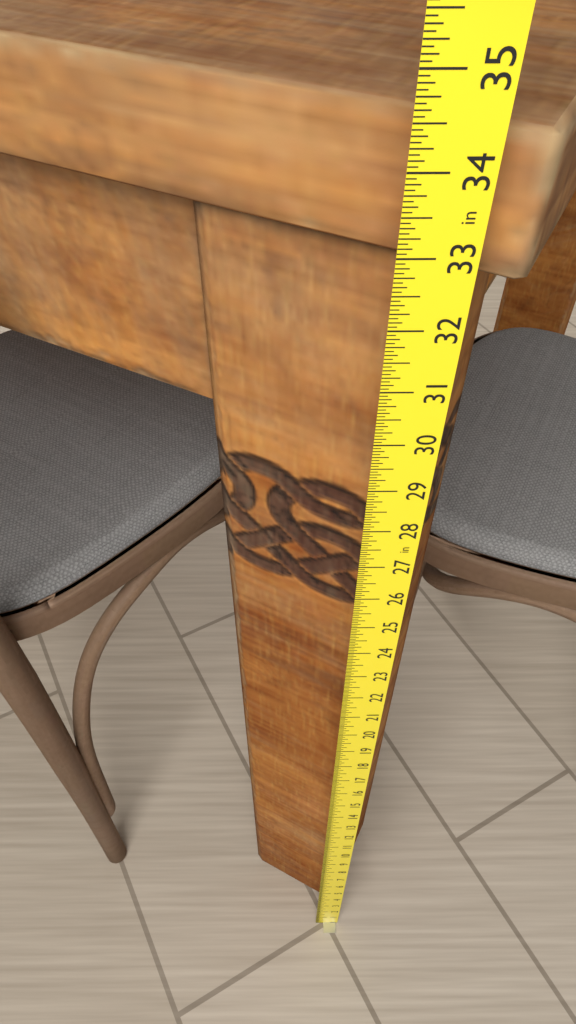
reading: 34.3750 in
